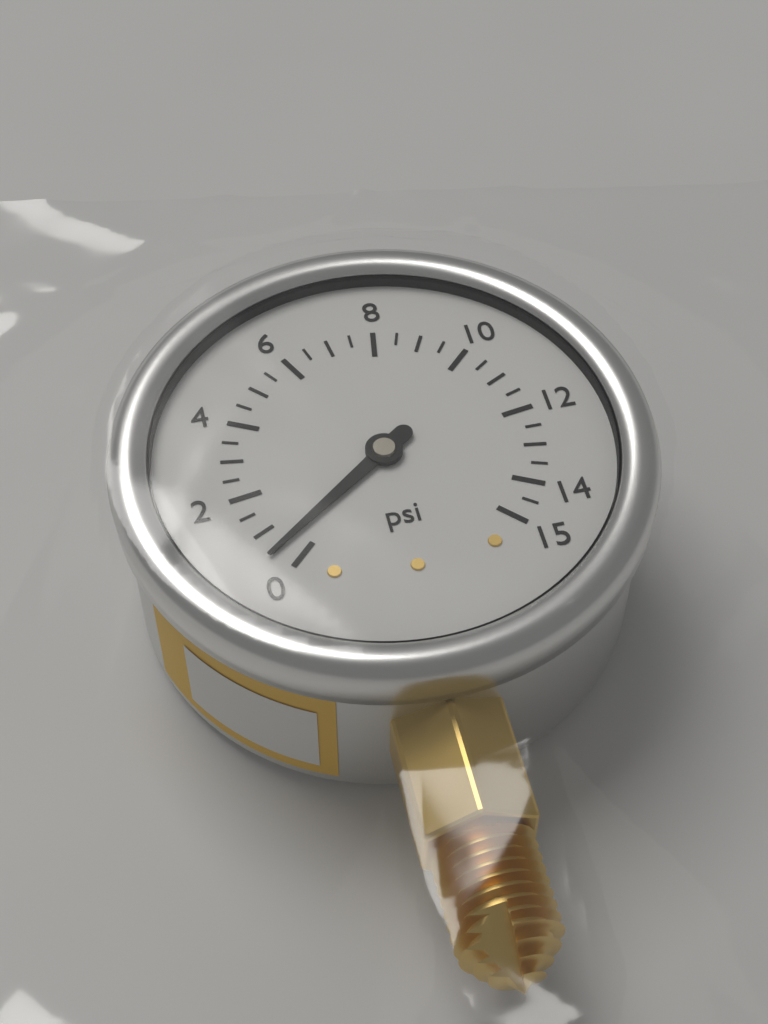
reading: 0.5 psi
